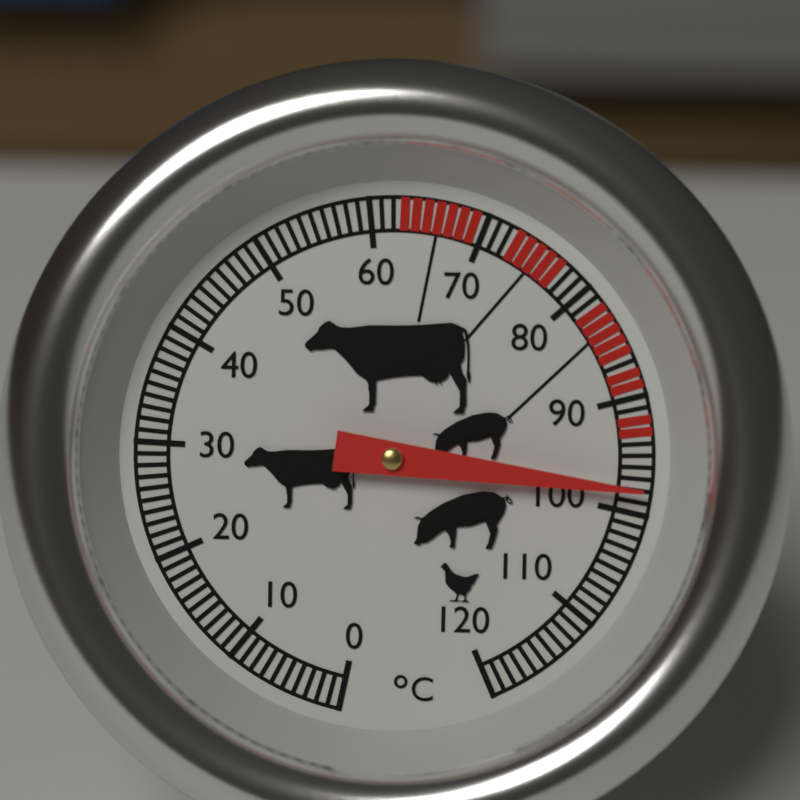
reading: 98 °C
